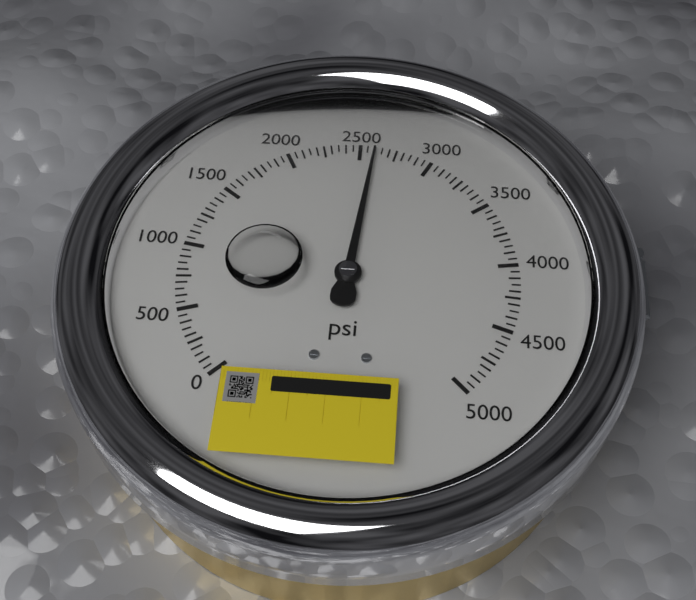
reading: 2600 psi
